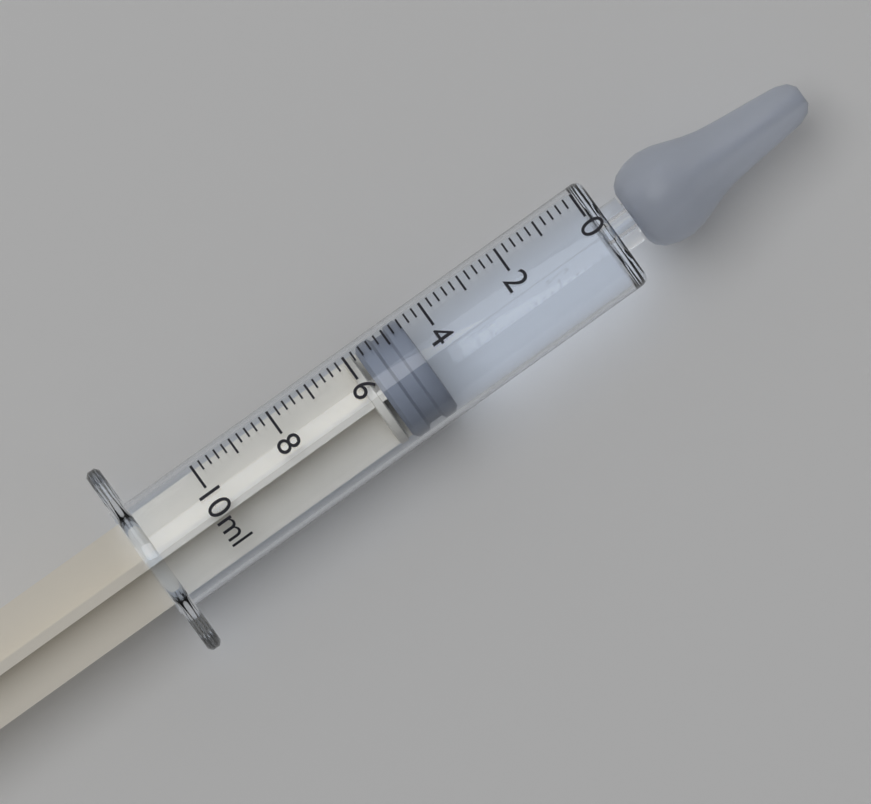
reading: 4.6 ml
